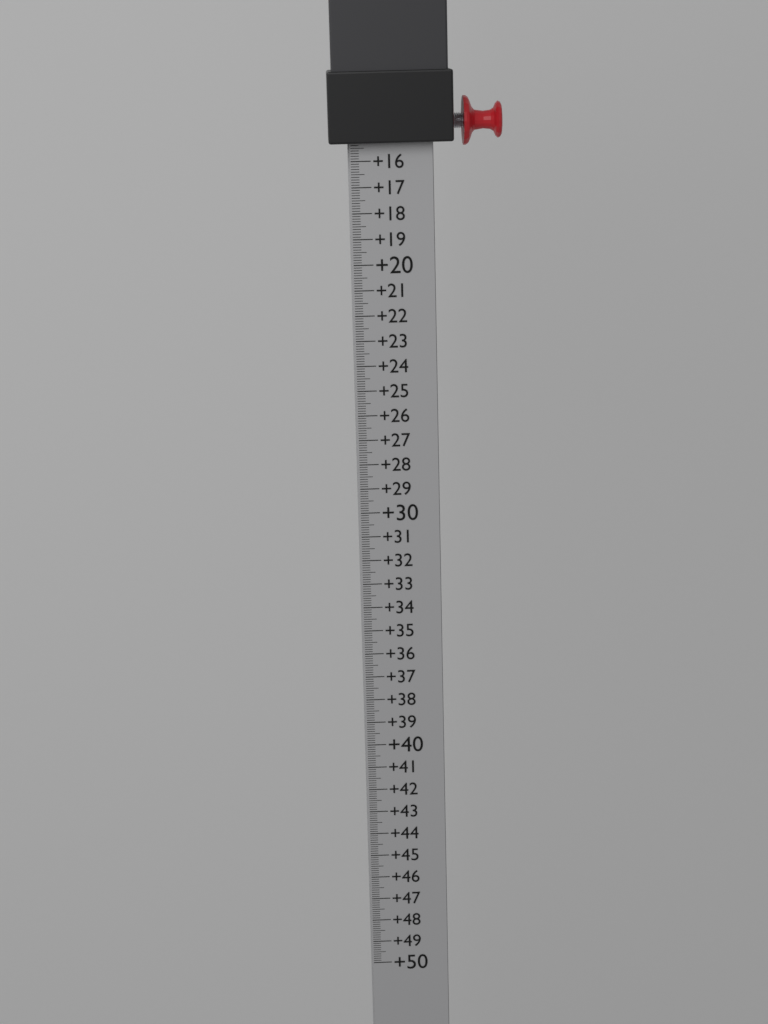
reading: 15.3 (no unit)
